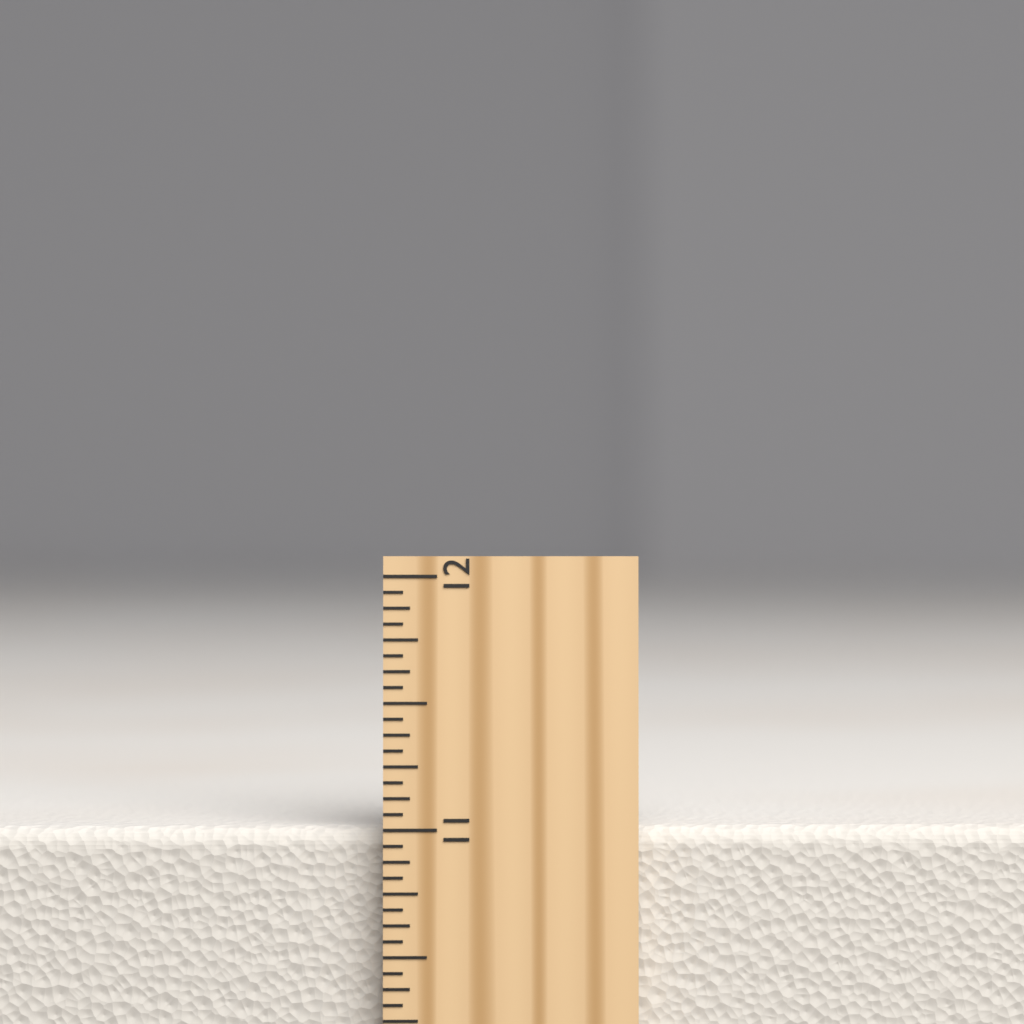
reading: 11.0000 inch
